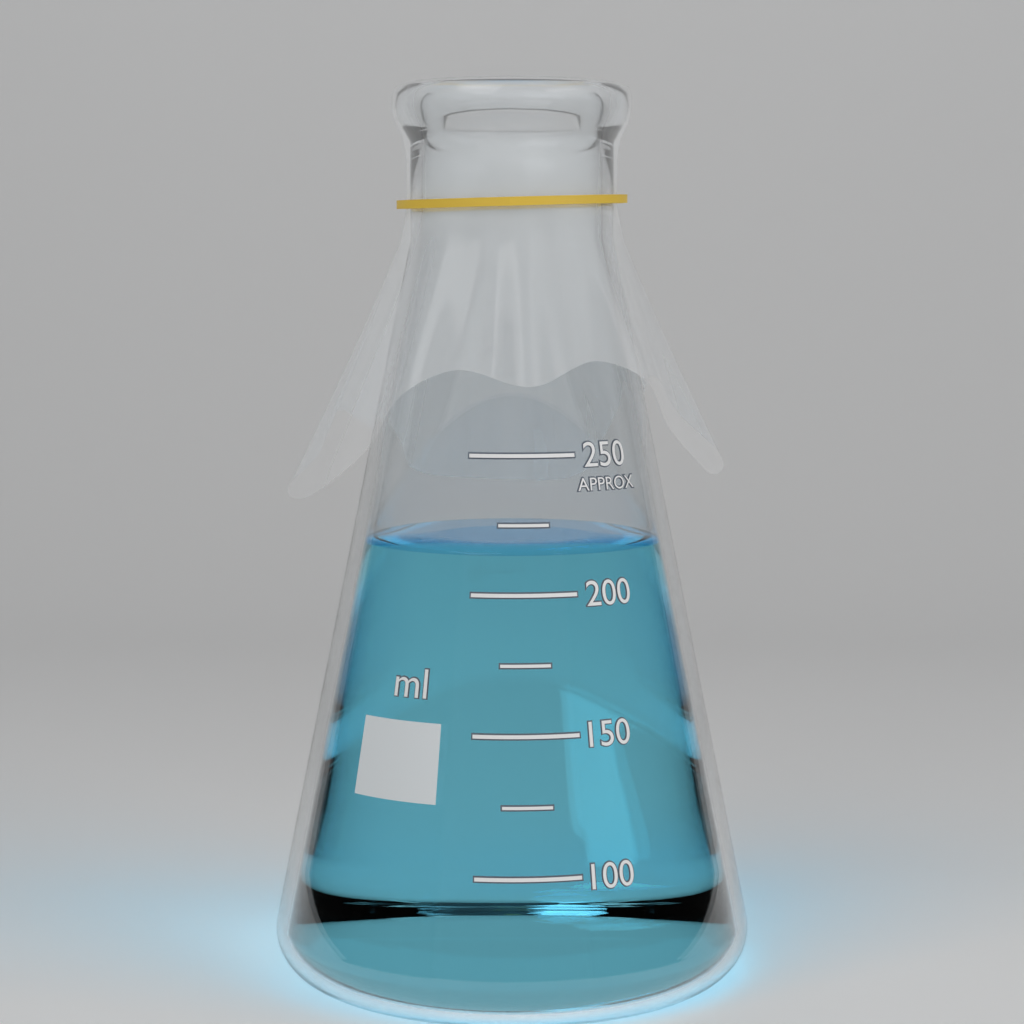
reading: 215 ml
